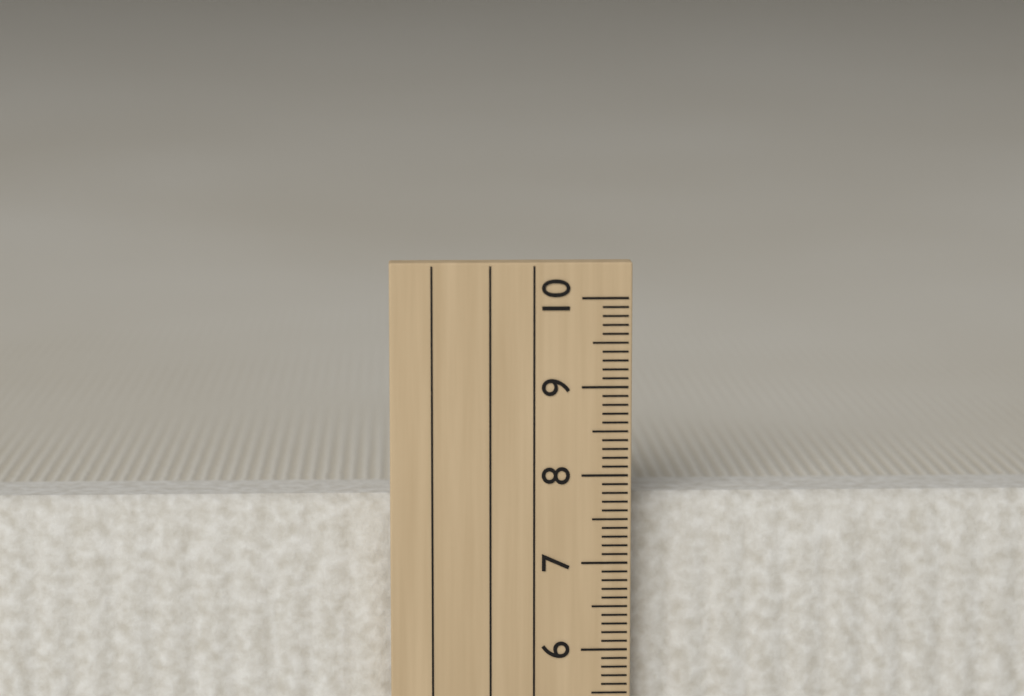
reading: 7.7 cm
